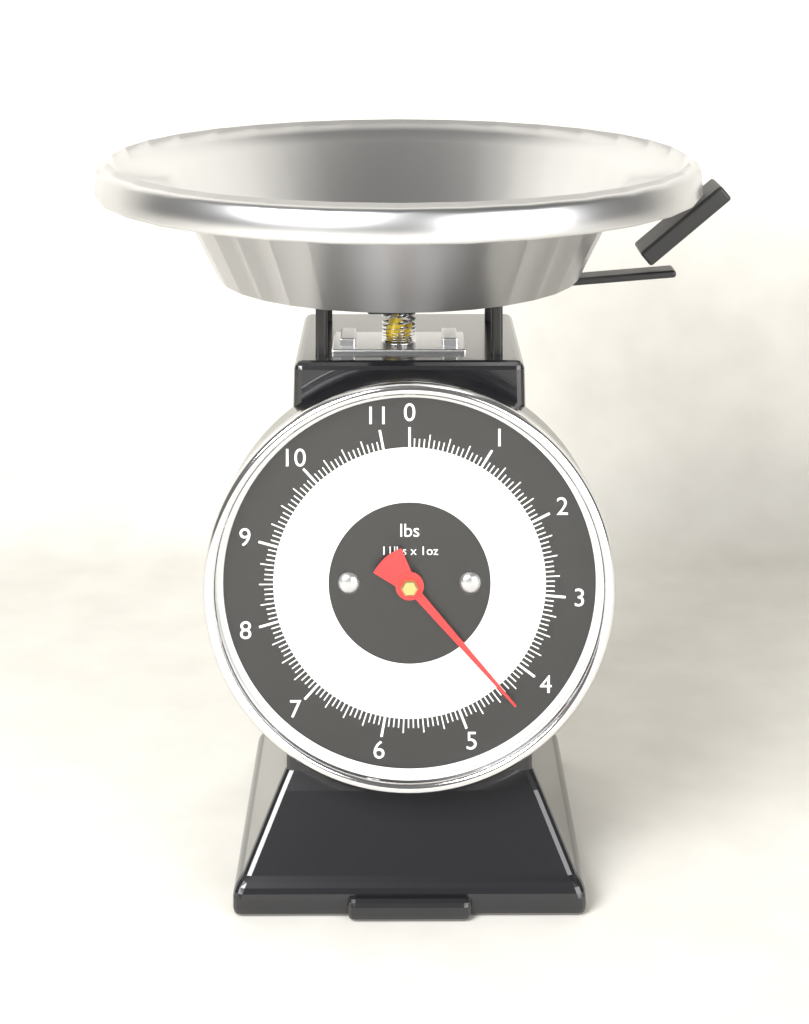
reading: 4.3750 lbs
